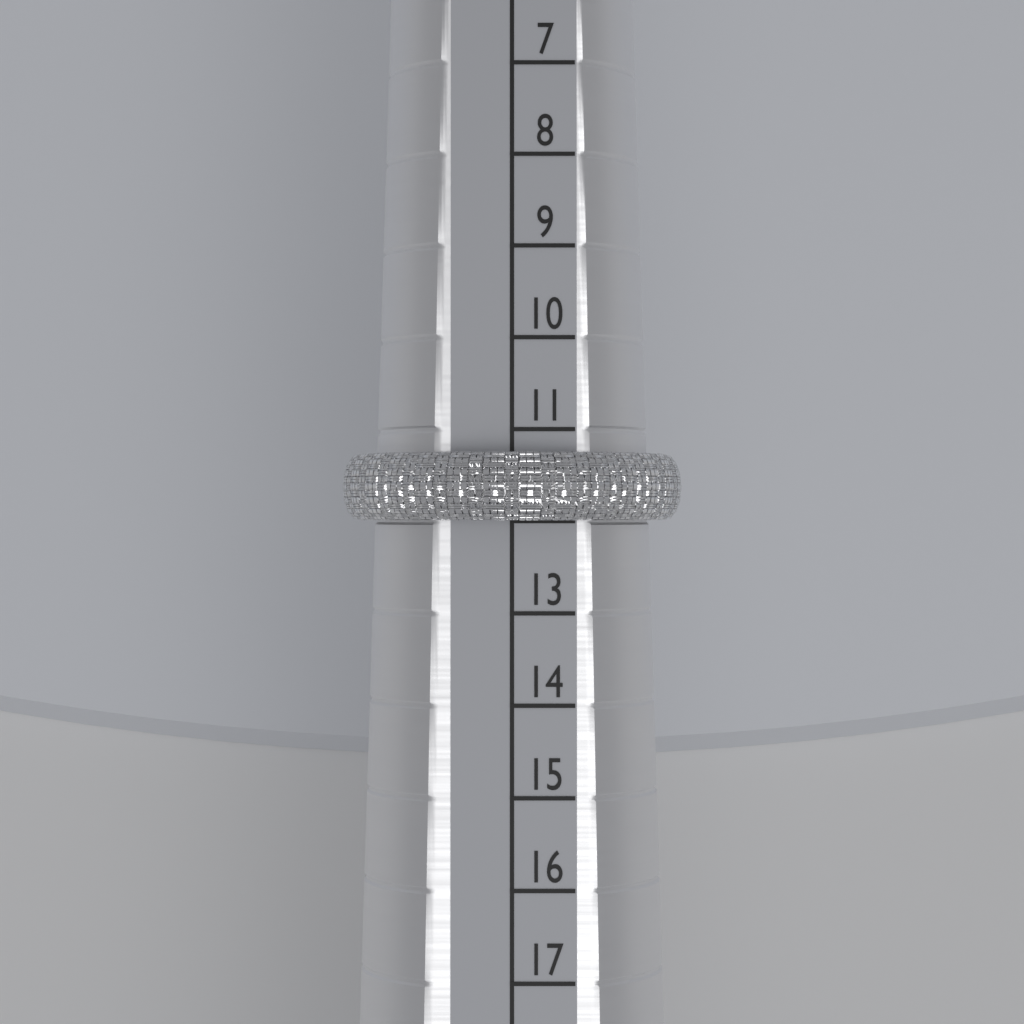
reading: 12 (no unit)
